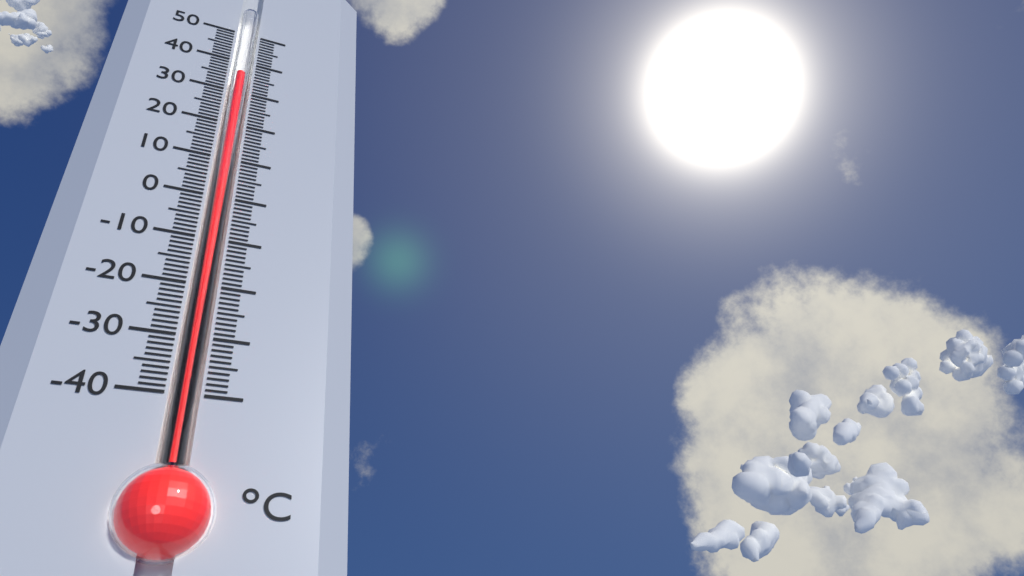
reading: 36 °C
